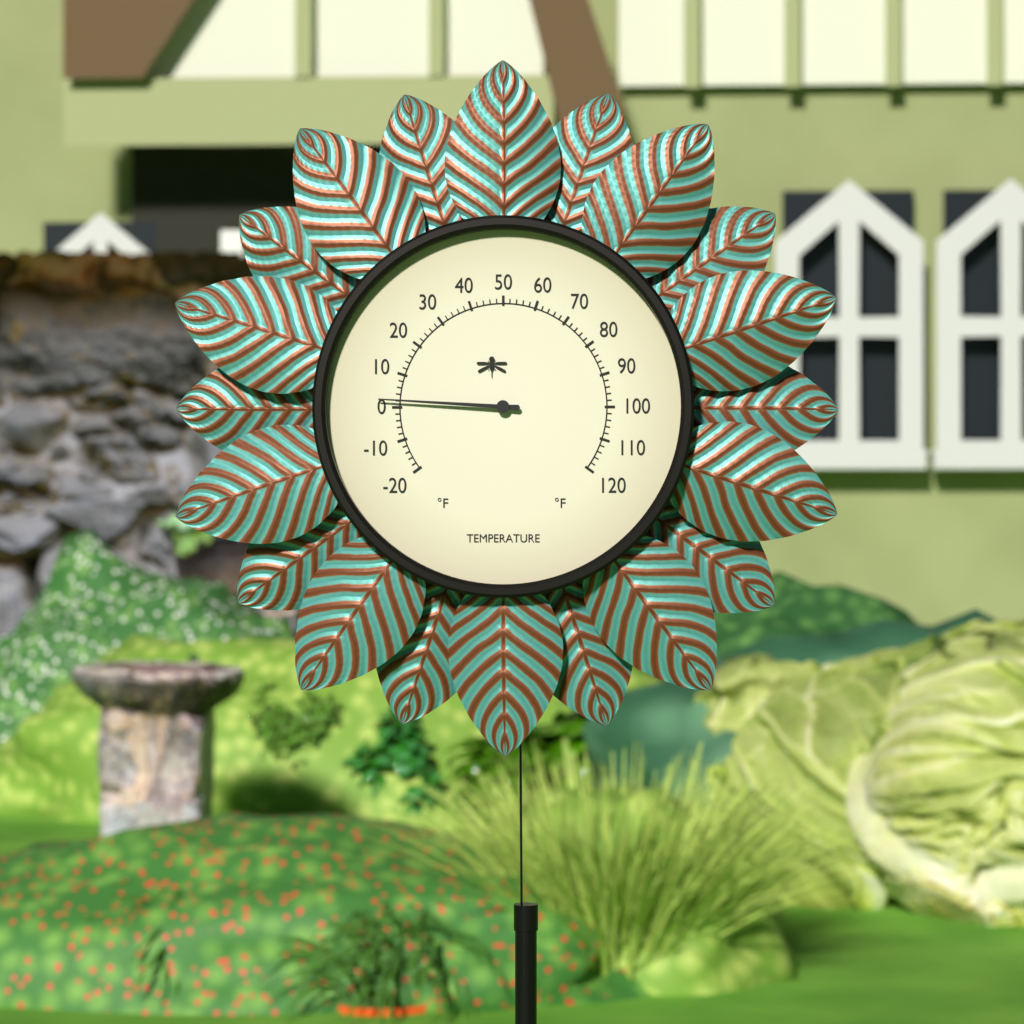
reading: 2 °F
